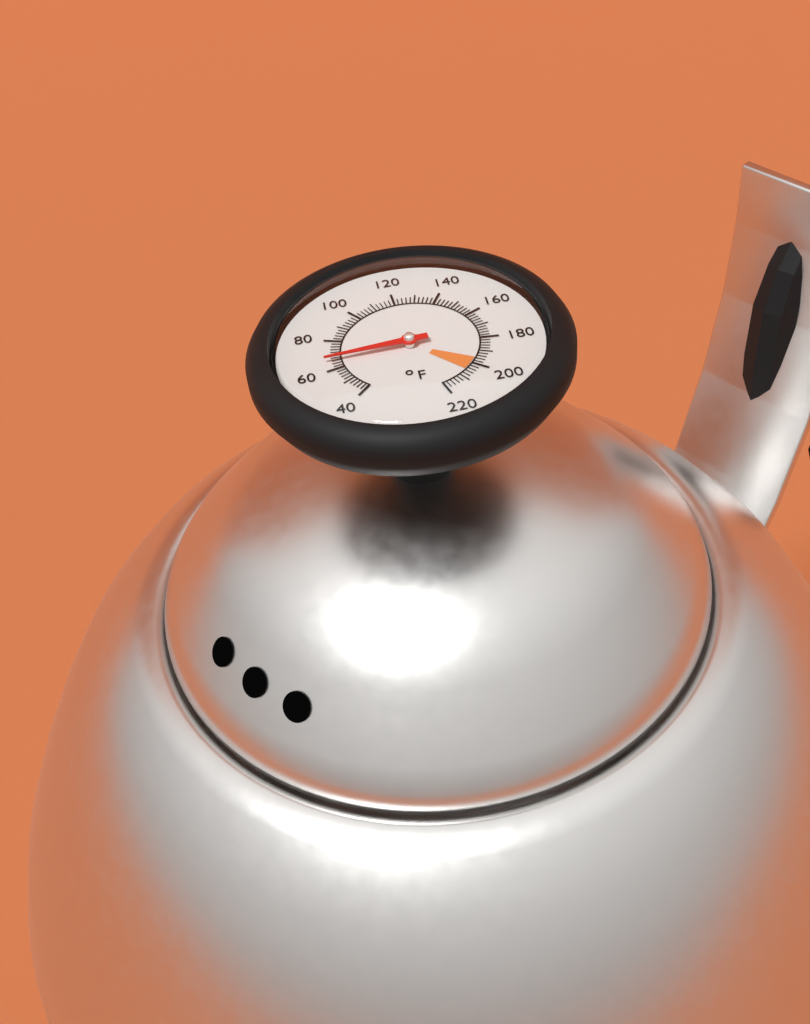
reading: 66 °F
